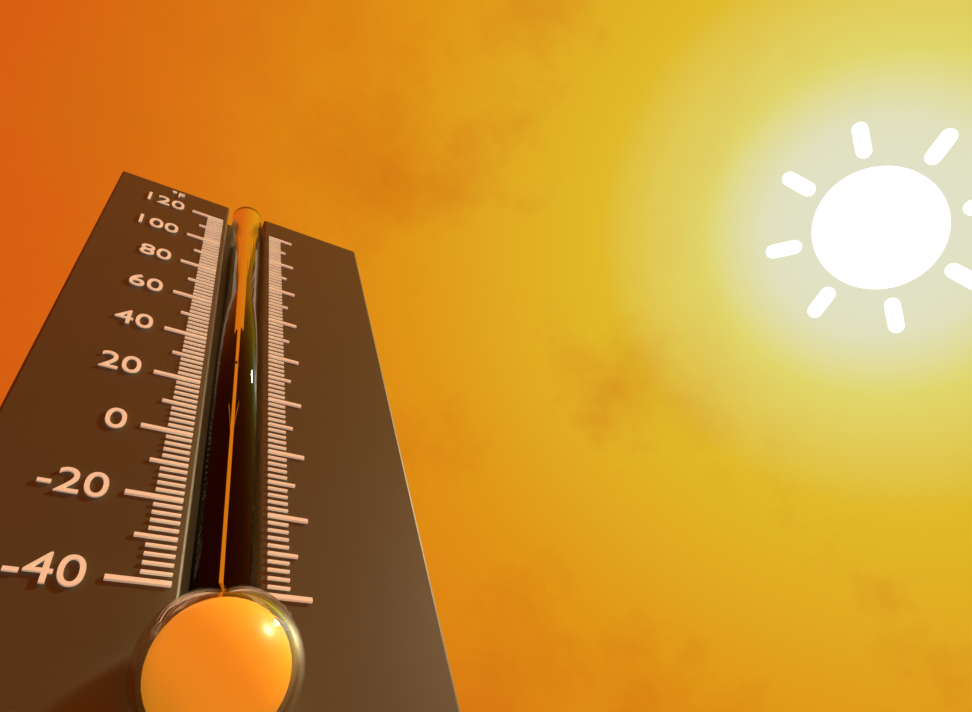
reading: 112 °F
